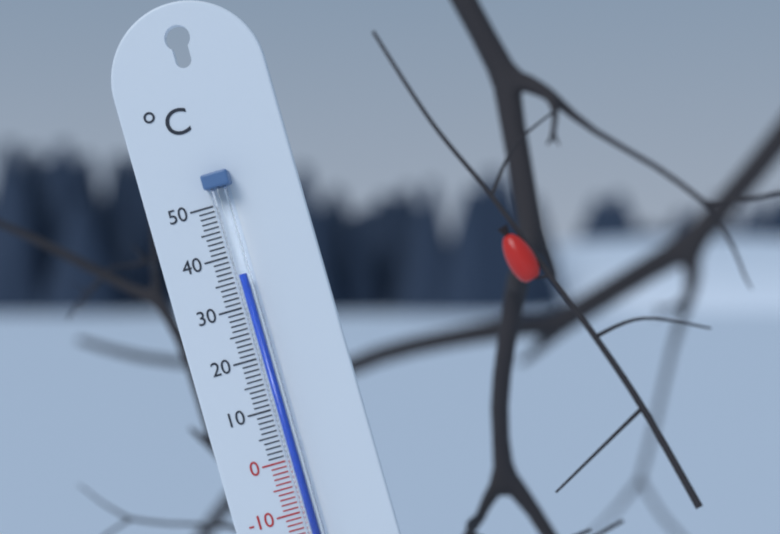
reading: 36 °C
